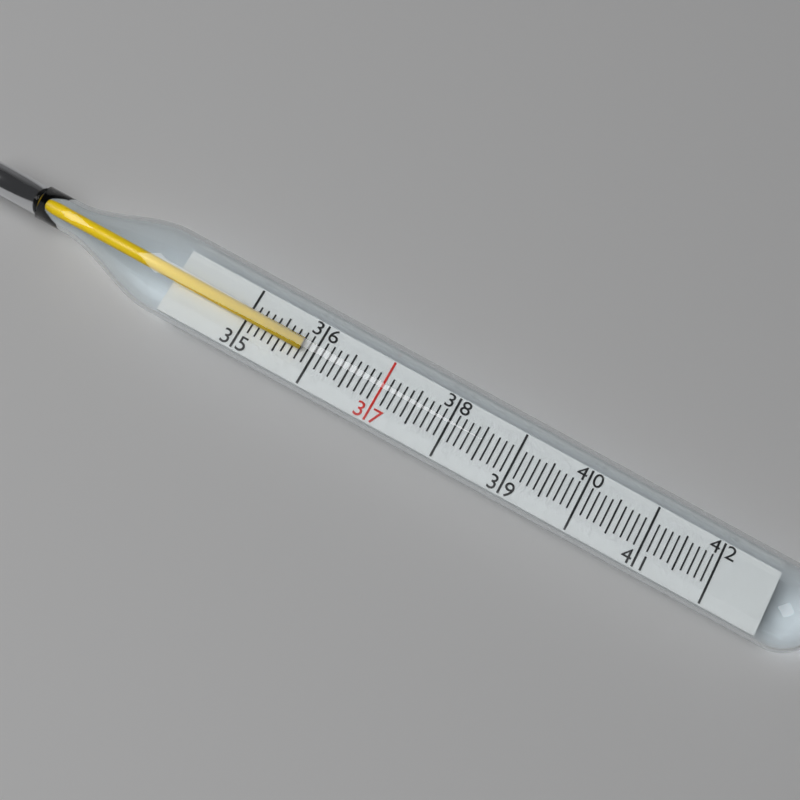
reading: 35.8 (no unit)
